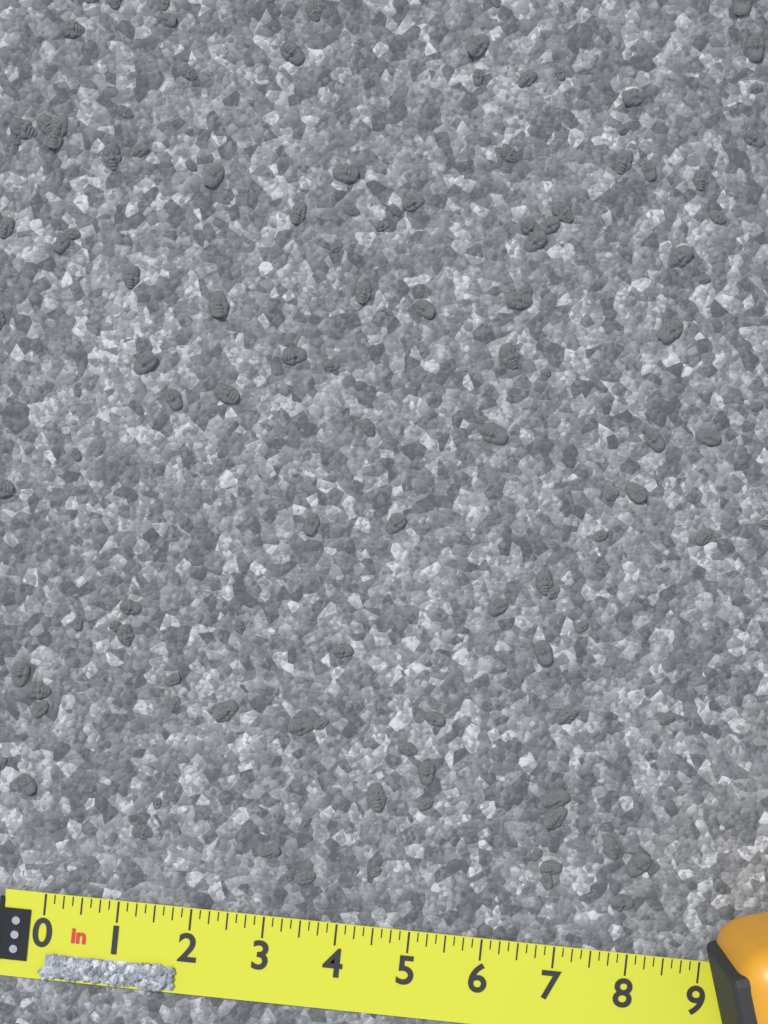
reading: 1.875 in
